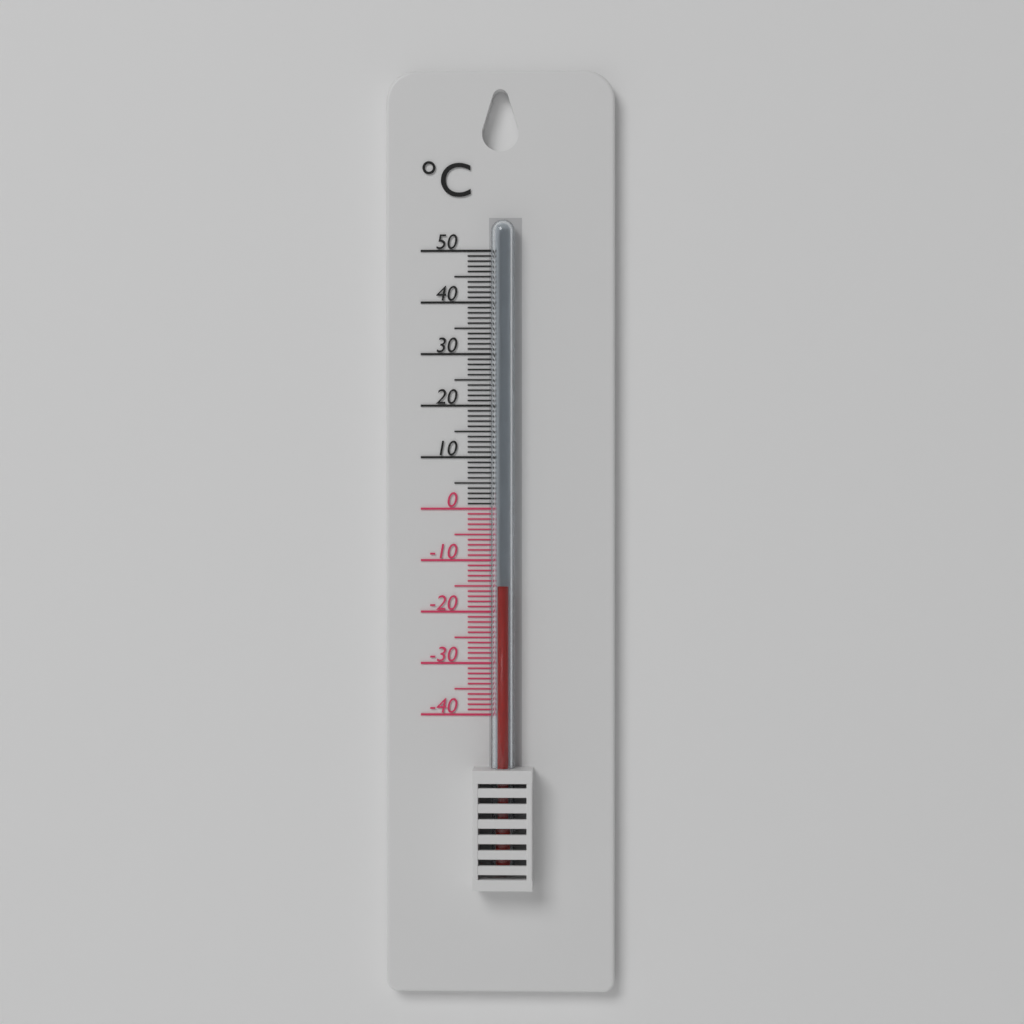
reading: -15 °C
